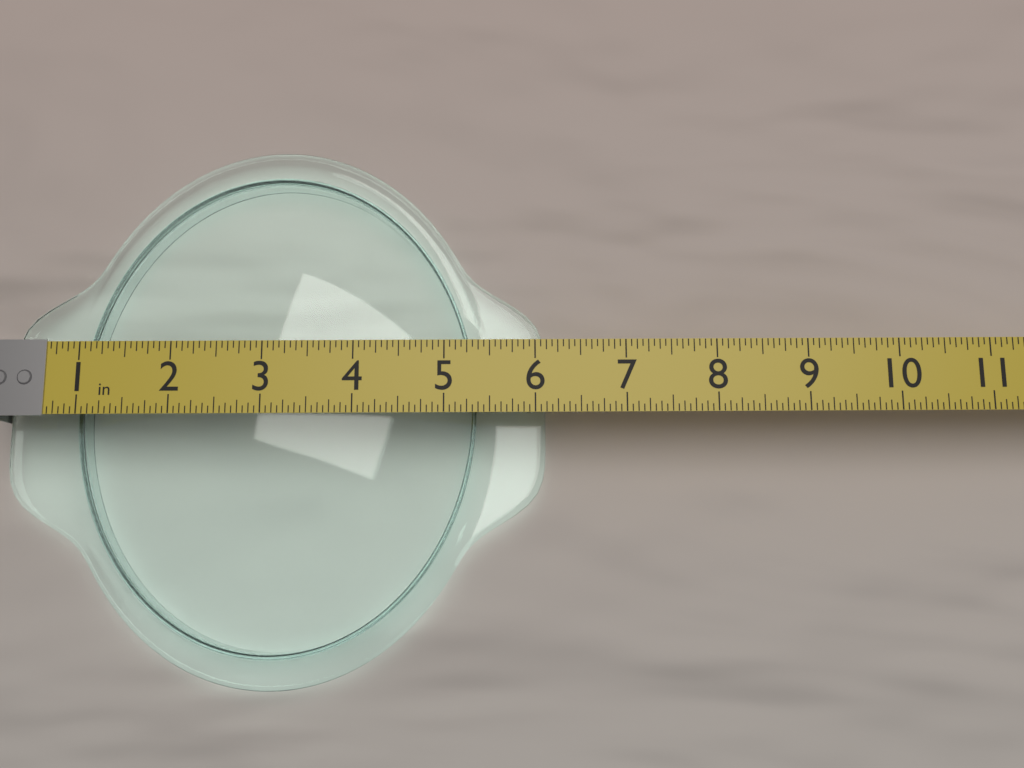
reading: 6.1250 in
